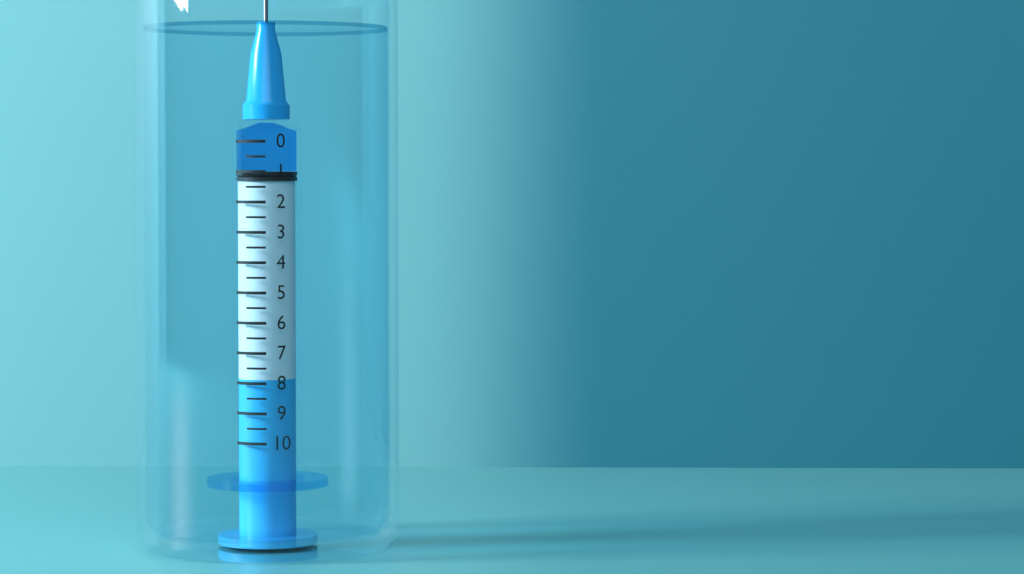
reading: 1.0 (no unit)
